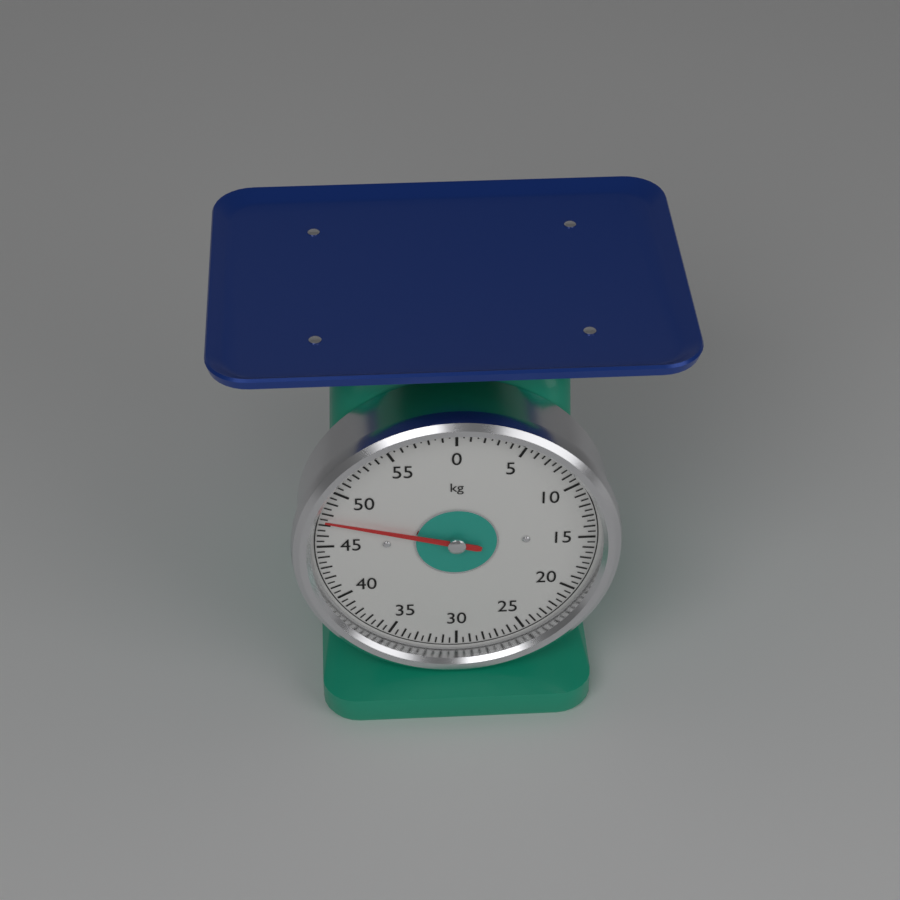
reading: 47.5 kg
